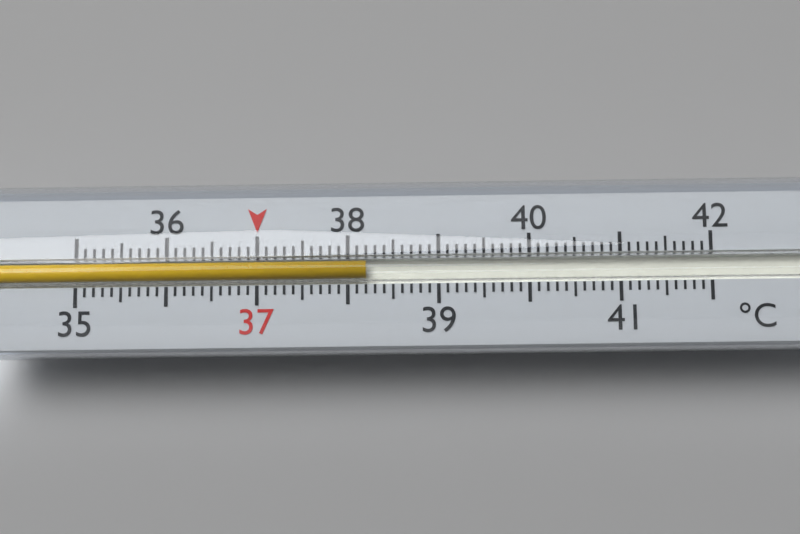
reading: 38.2 °C
